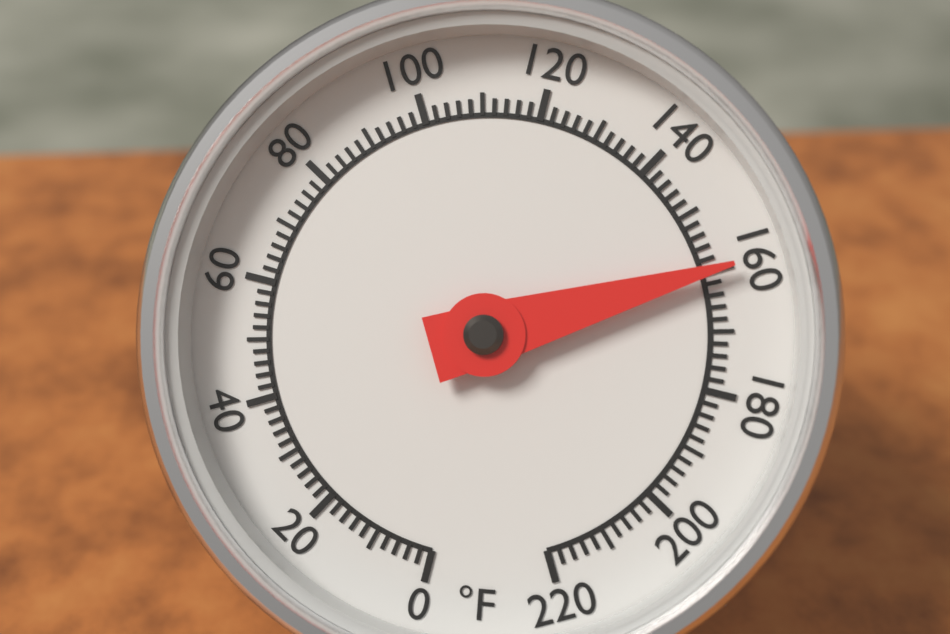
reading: 160 °F
